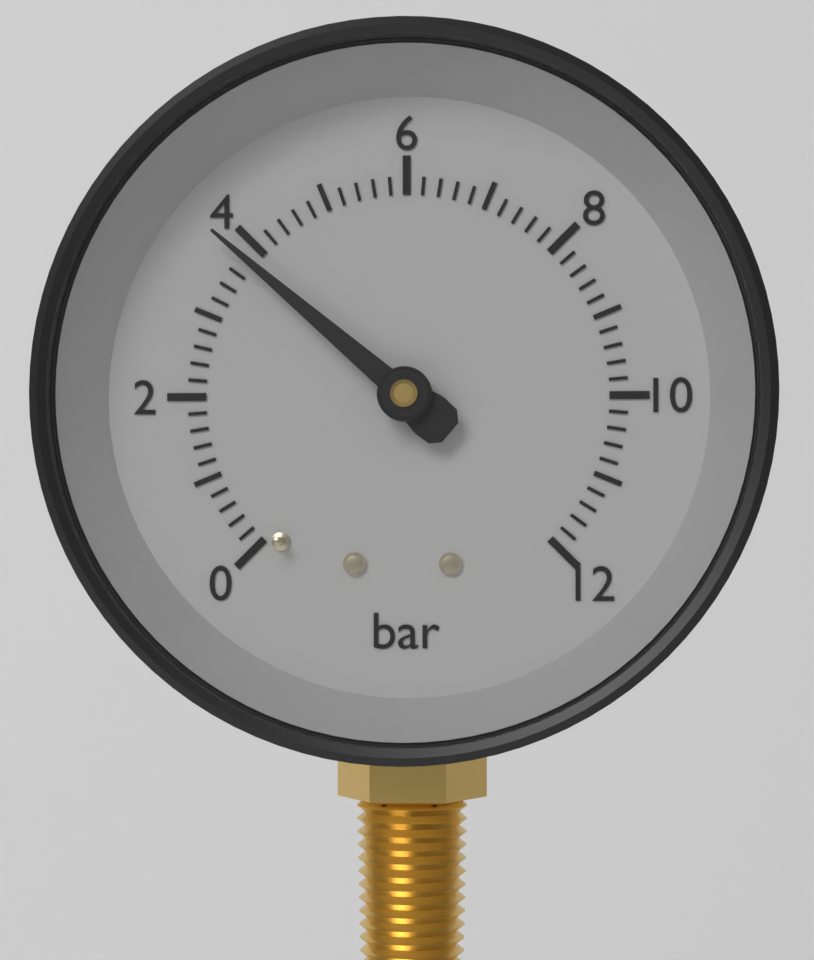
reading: 3.8 bar
